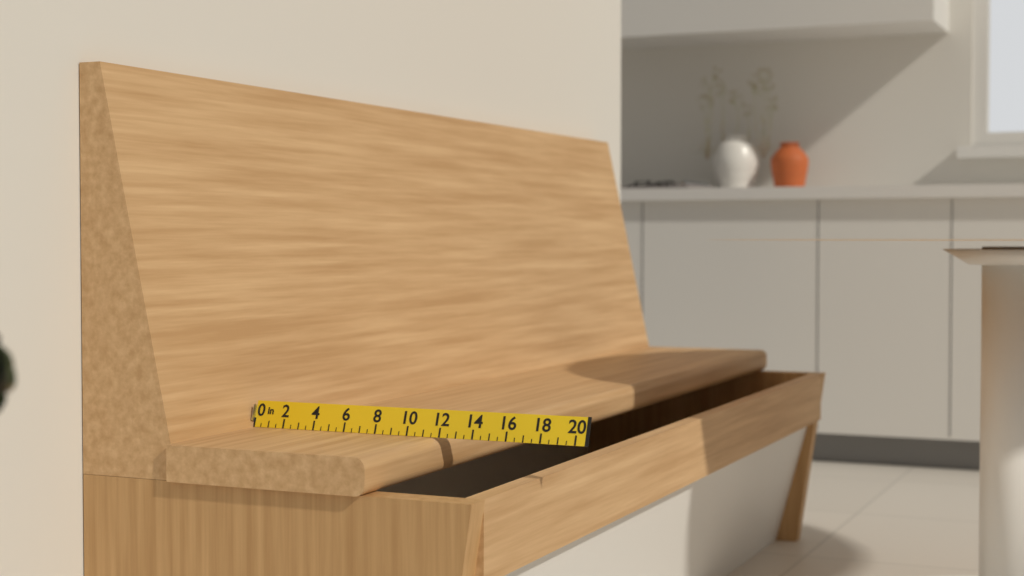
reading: 12.0 in
